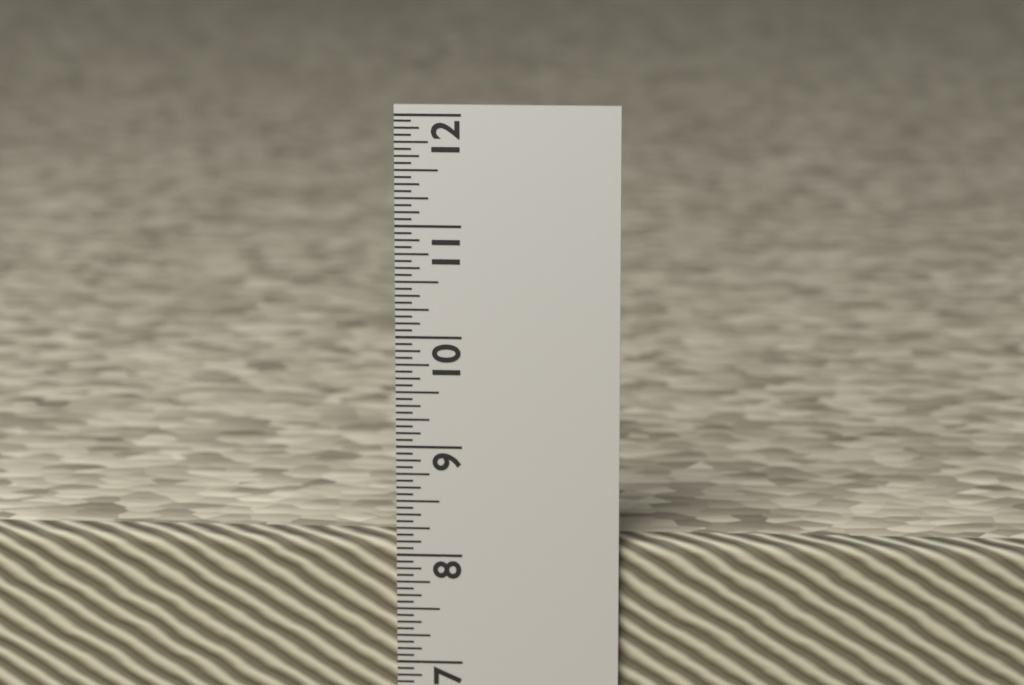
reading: 8.1250 in
